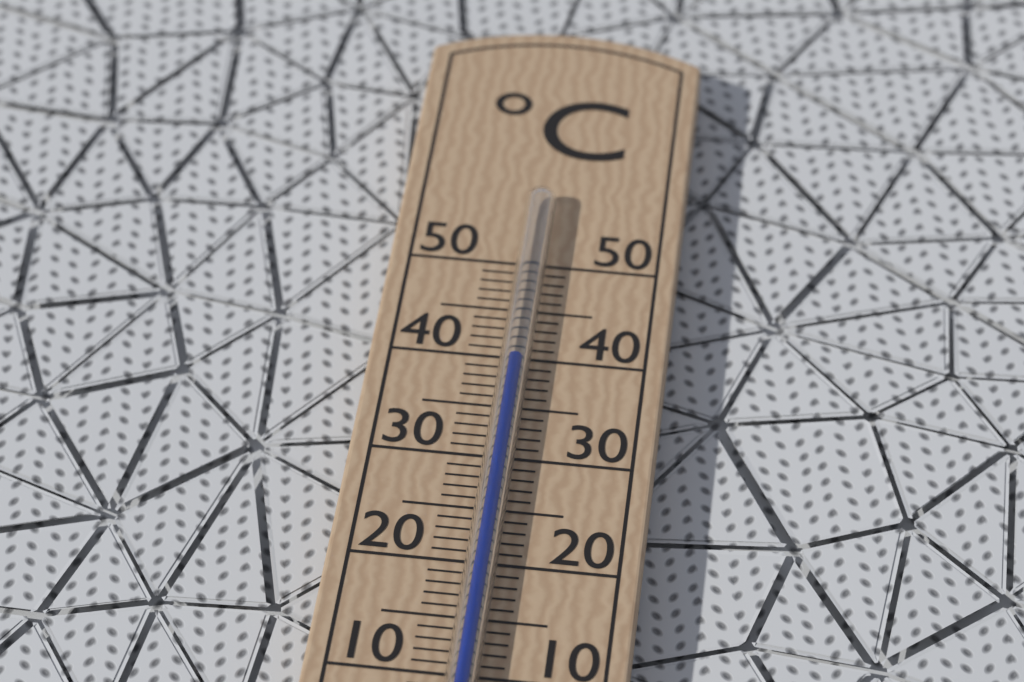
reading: 39 °C
